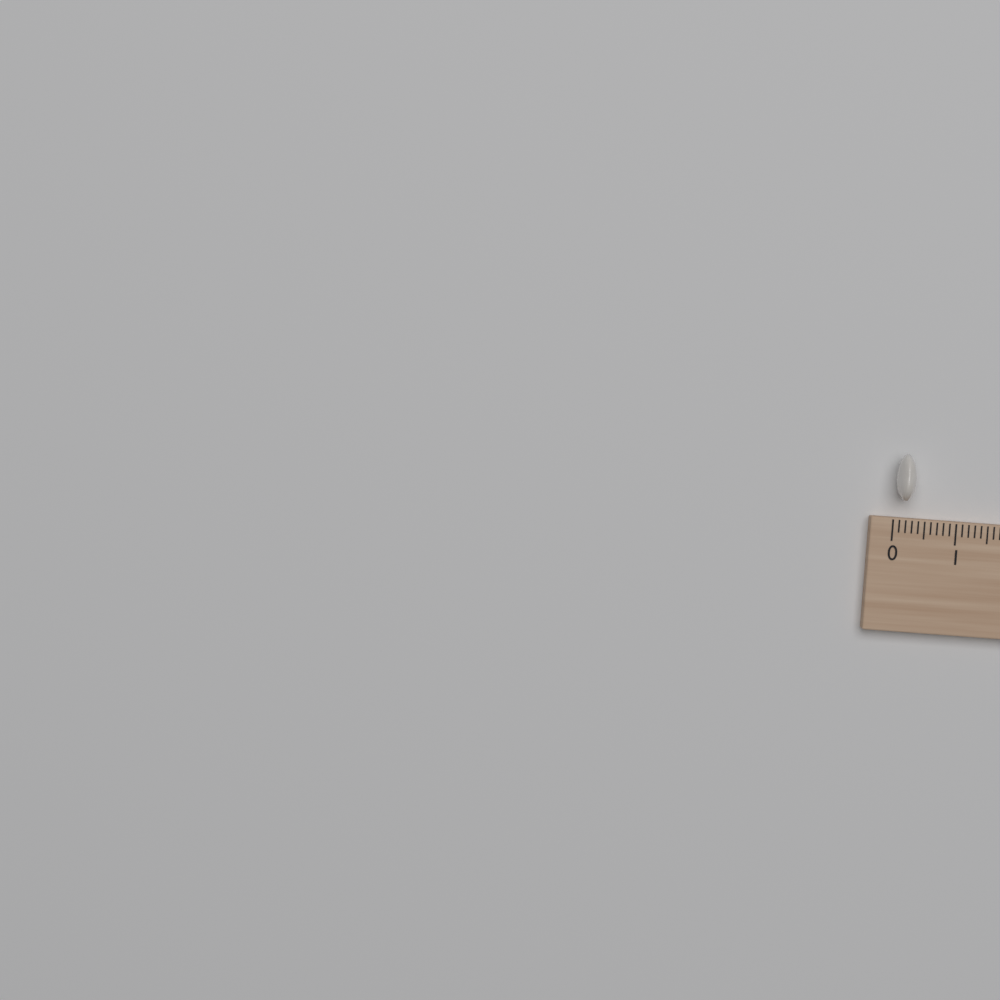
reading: 0.3 (no unit)
